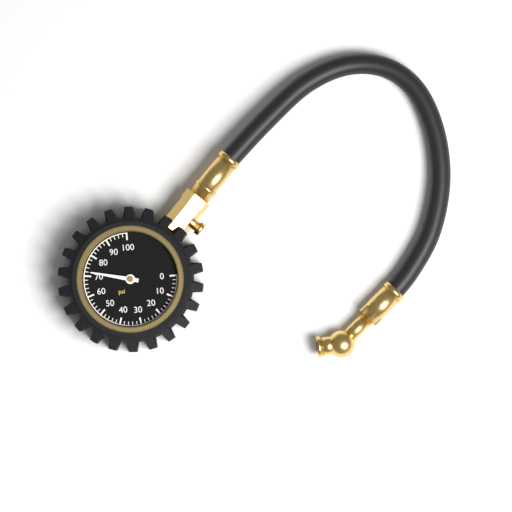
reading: 72 psi
